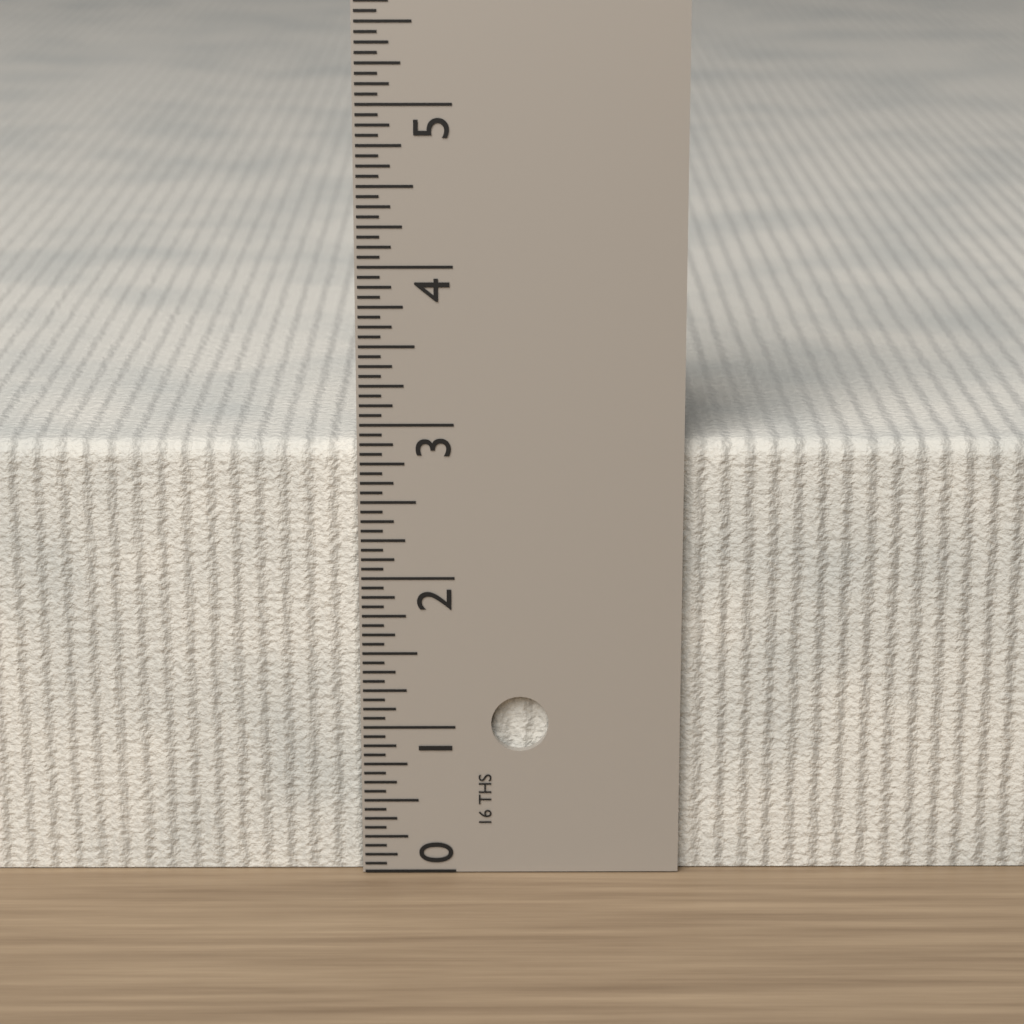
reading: 2.8750 in
